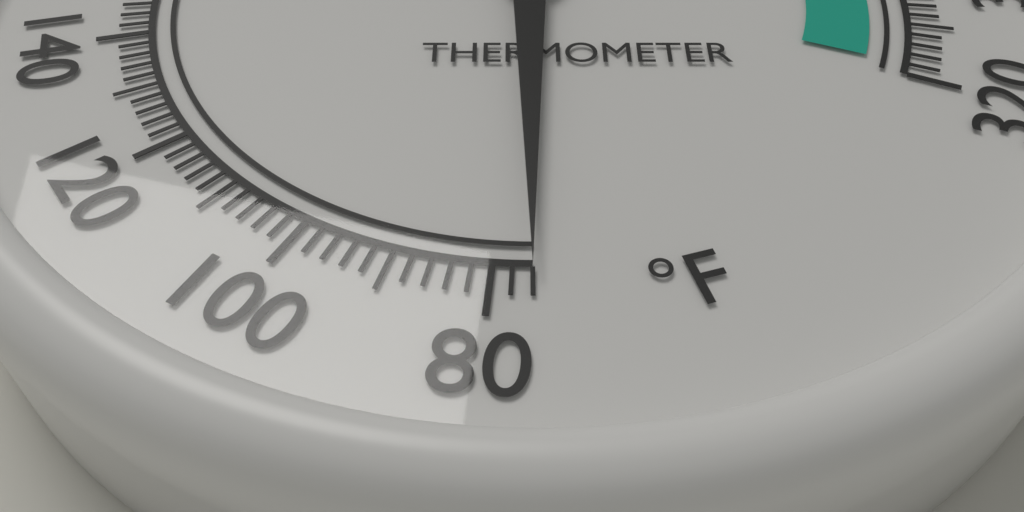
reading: 76 °F
